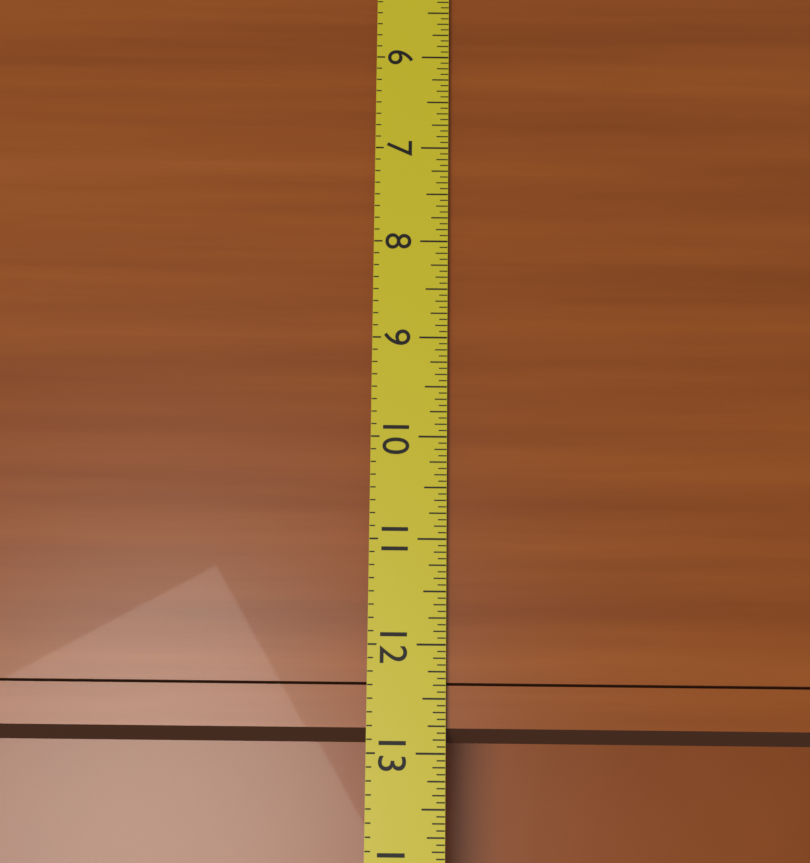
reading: 12.9375 (no unit)
